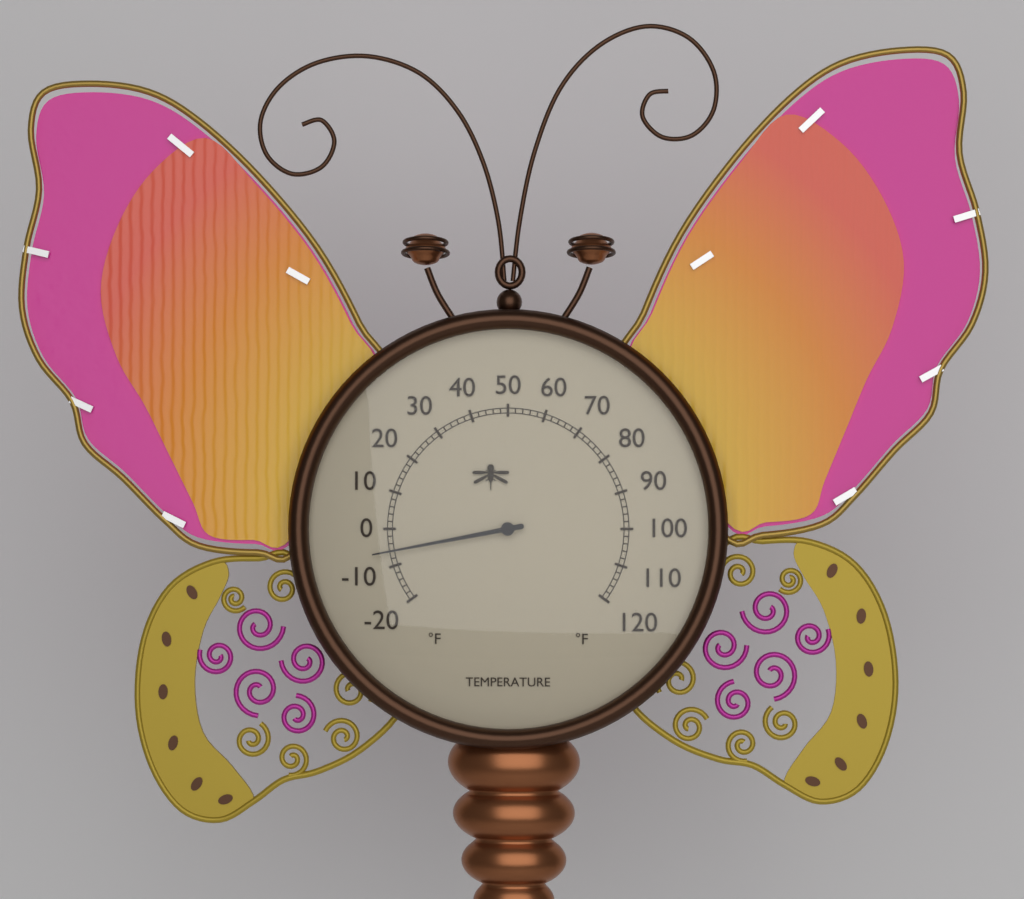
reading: -6 °F
